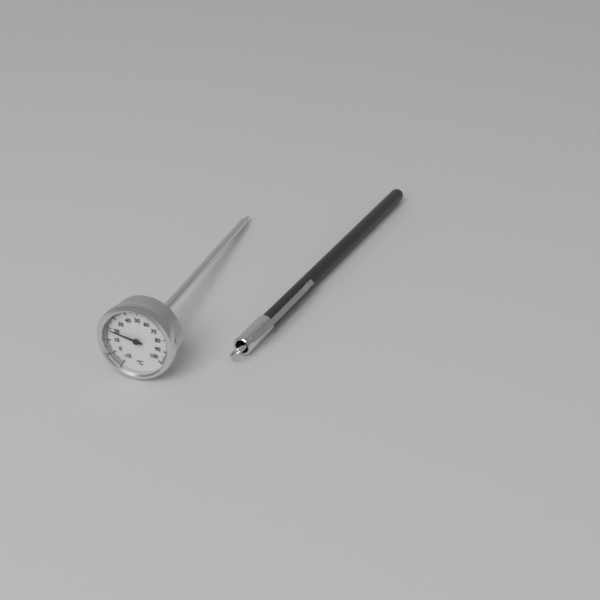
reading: 19 °C
